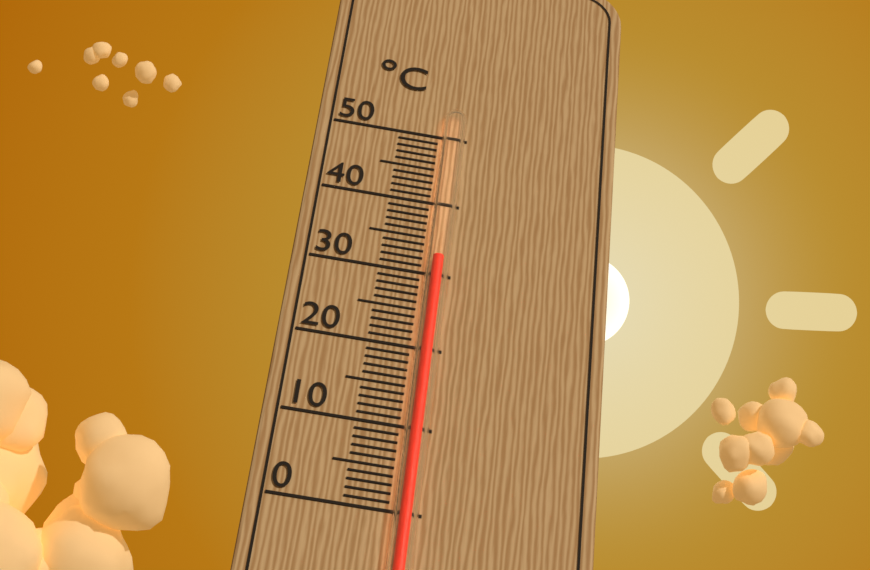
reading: 32 °C
